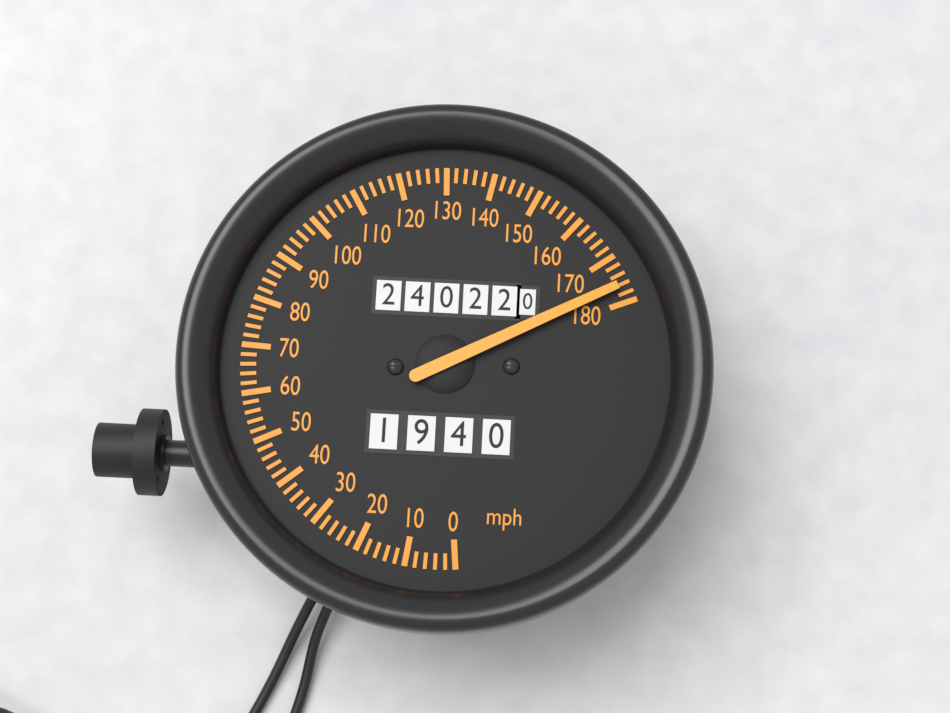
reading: 176 mph
